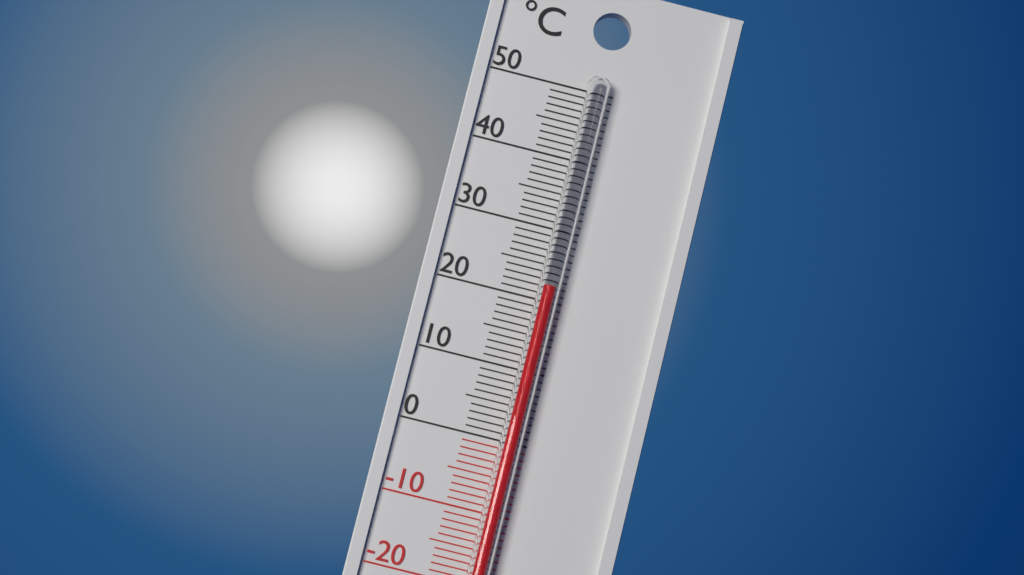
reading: 22 °C
